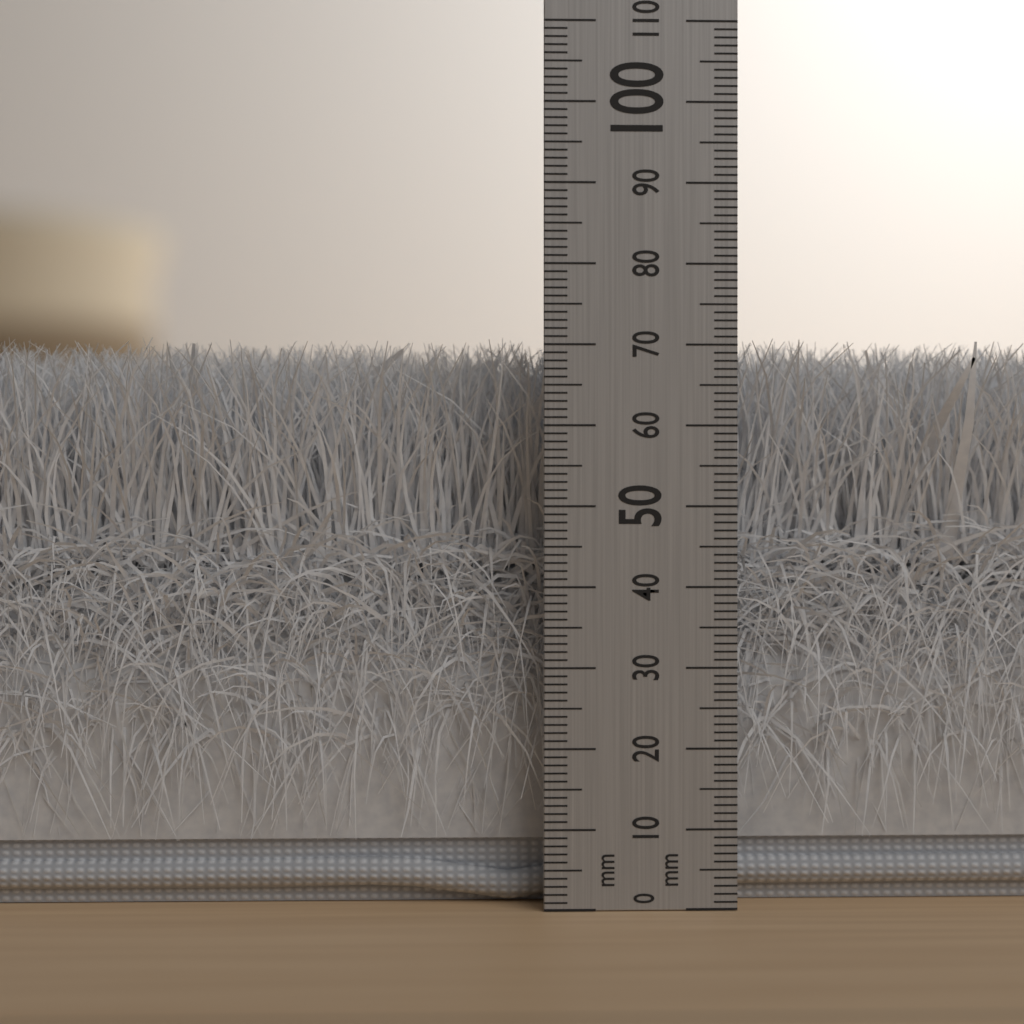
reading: 71 mm
